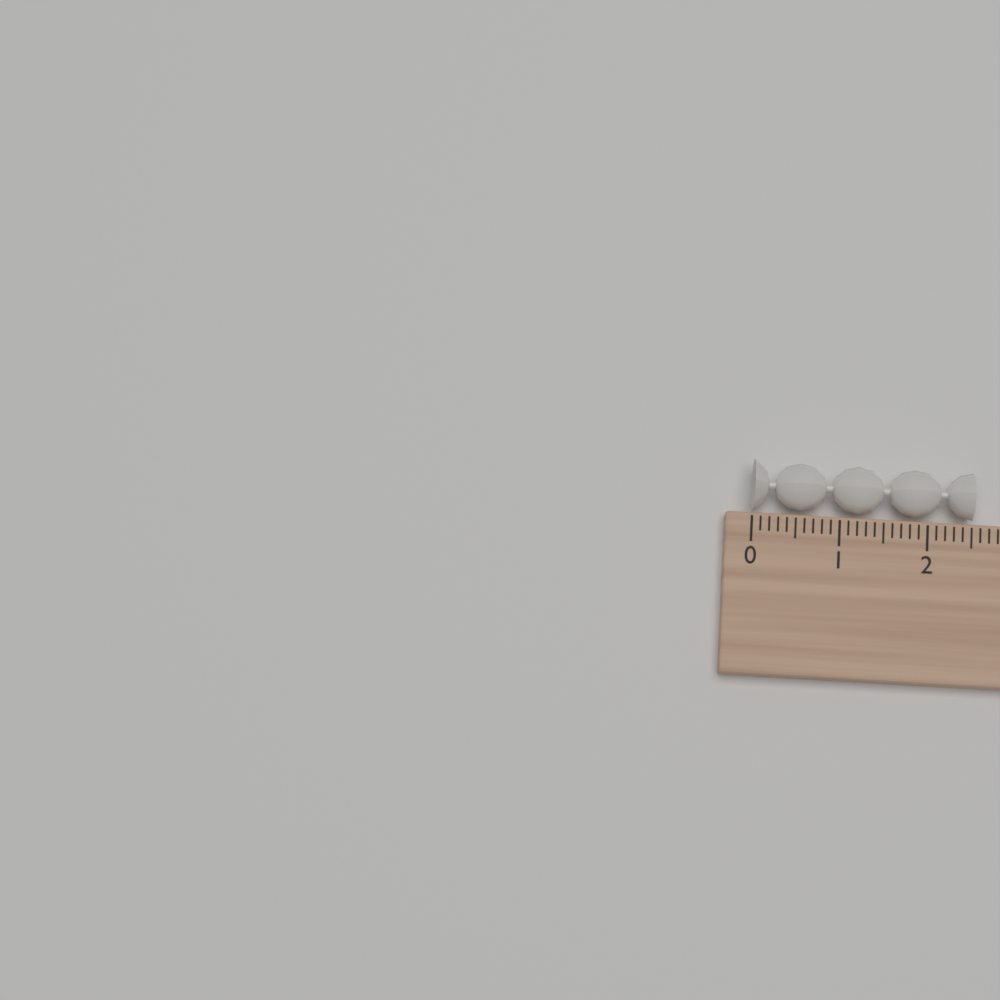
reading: 2.5 (no unit)
